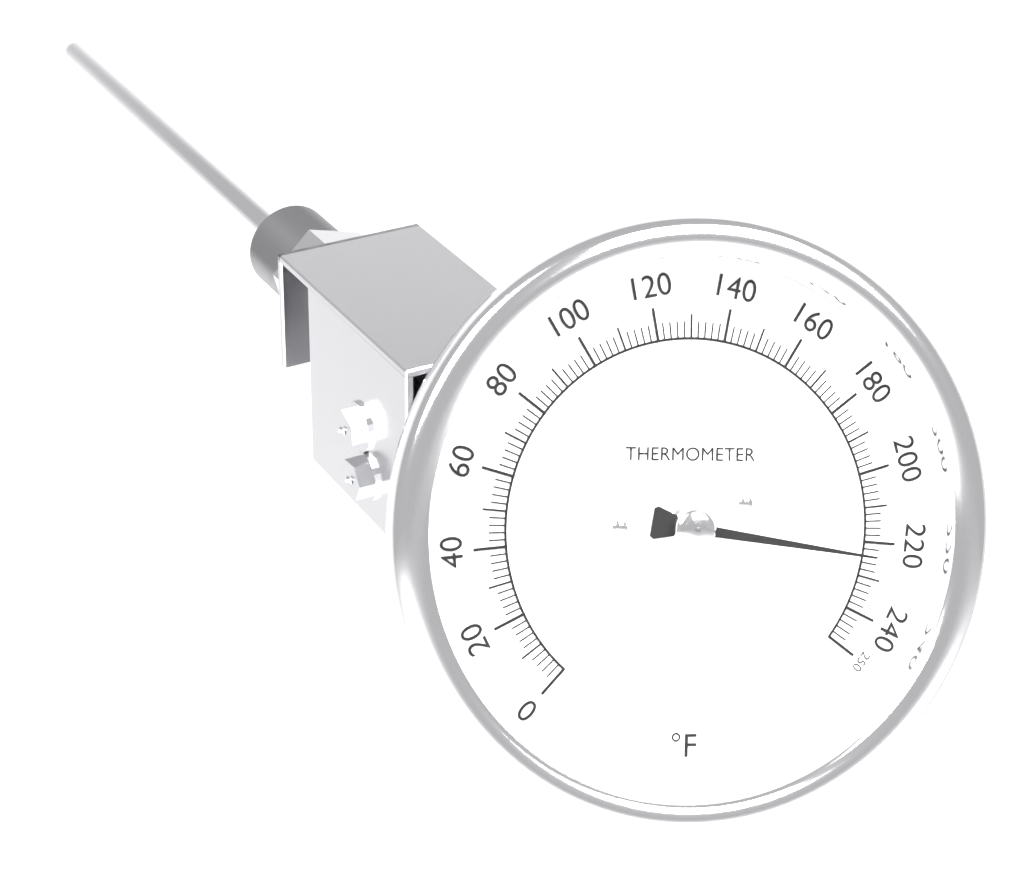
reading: 224 °F
